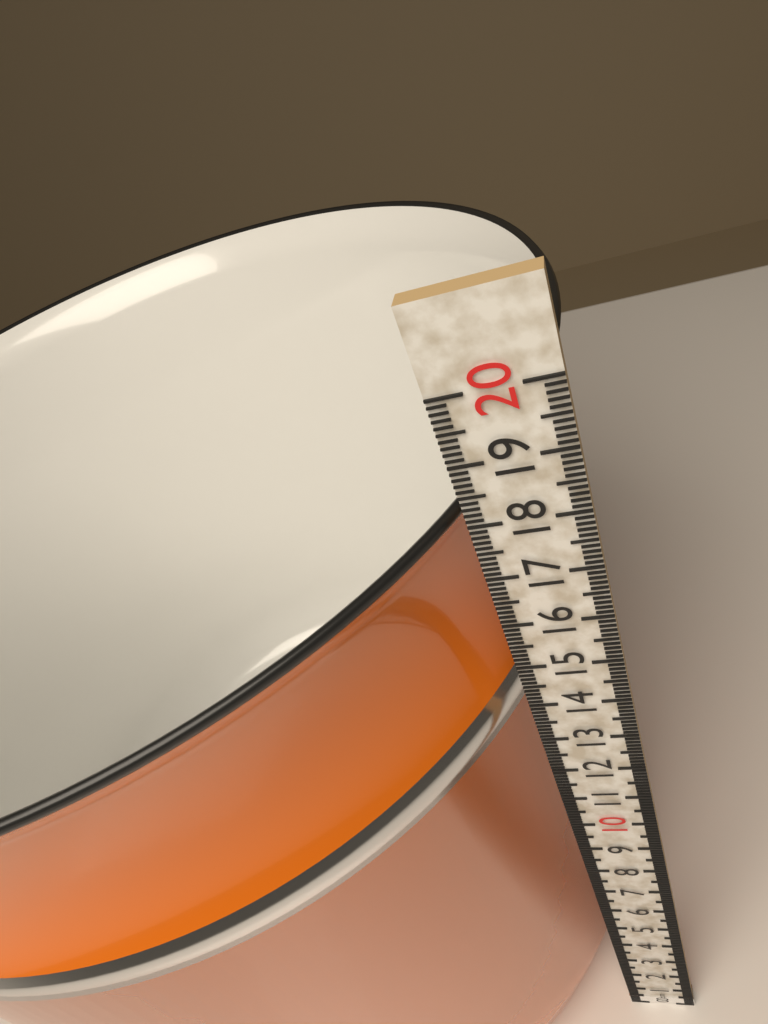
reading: 18.2 cm
